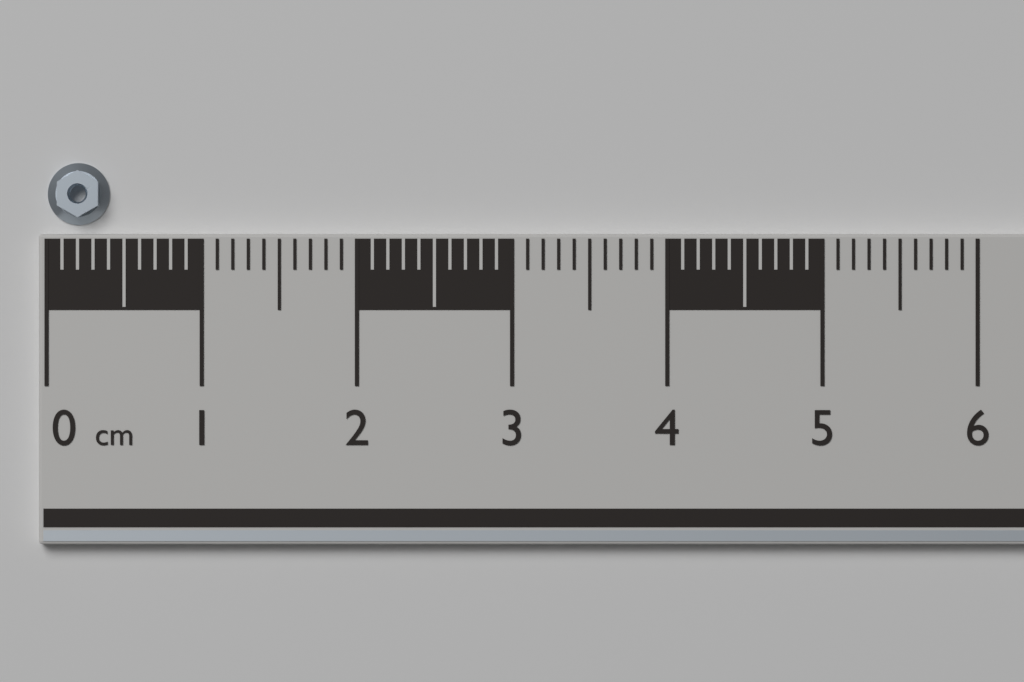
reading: 0.4 cm
